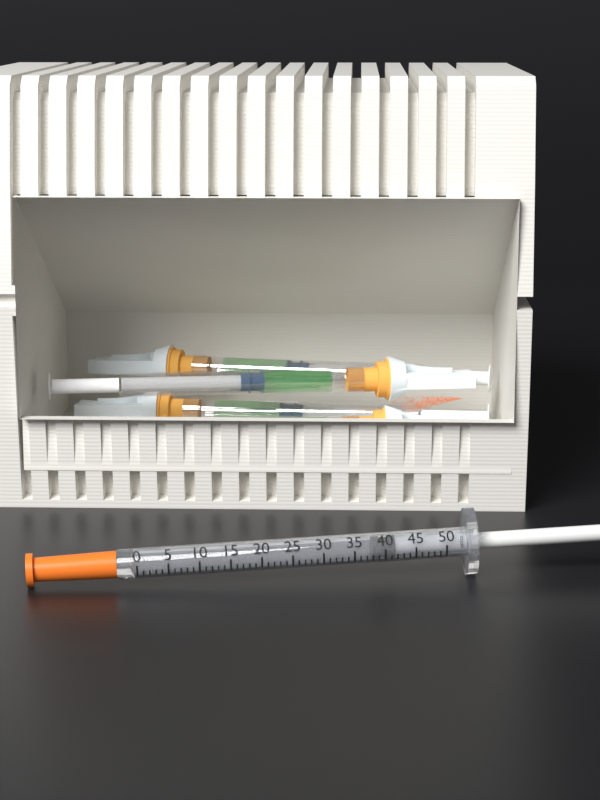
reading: 38 units
